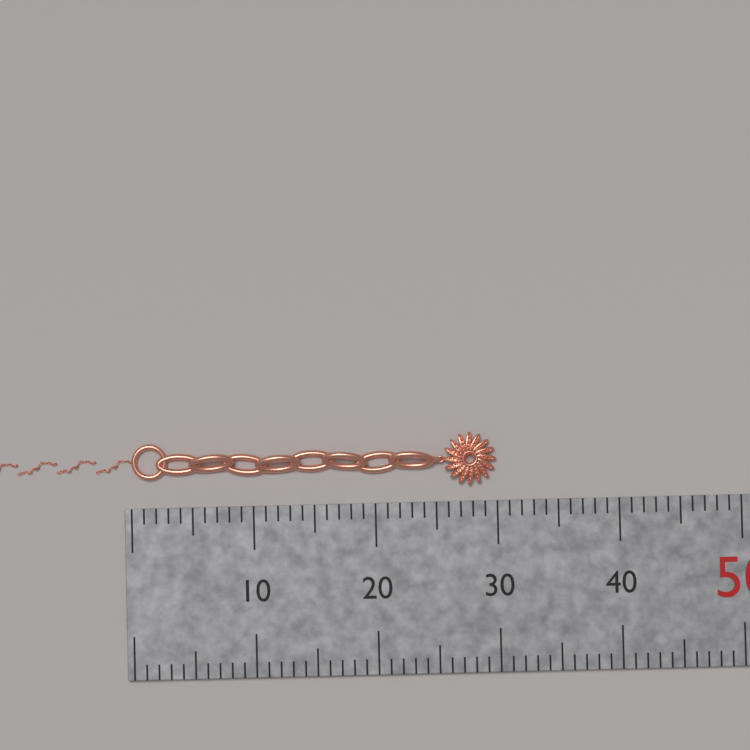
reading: 30 mm
